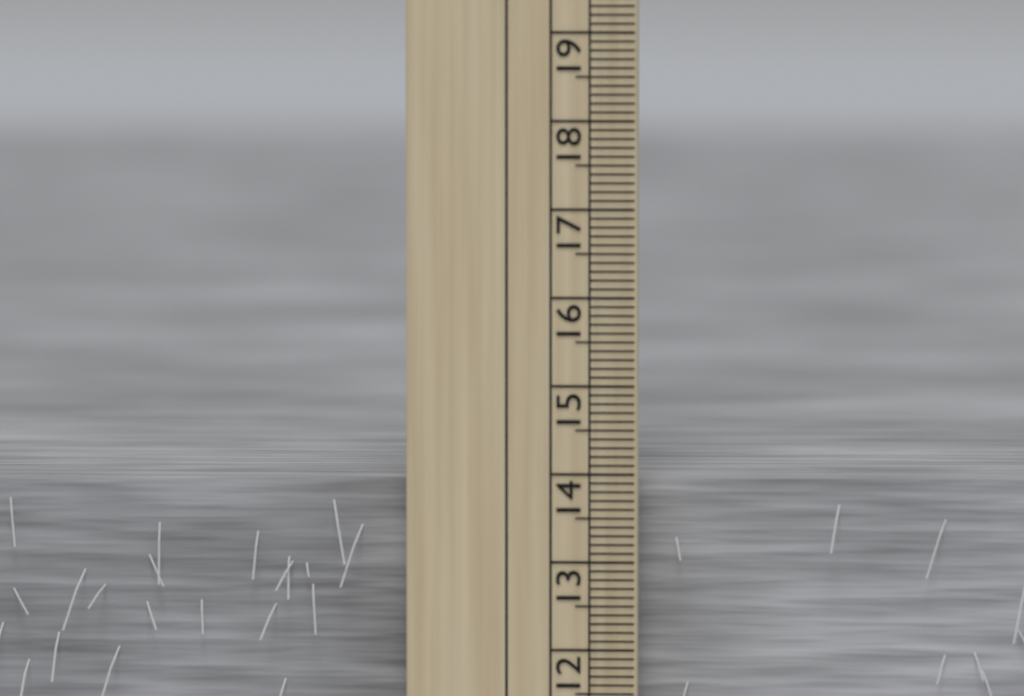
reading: 13.9 cm
